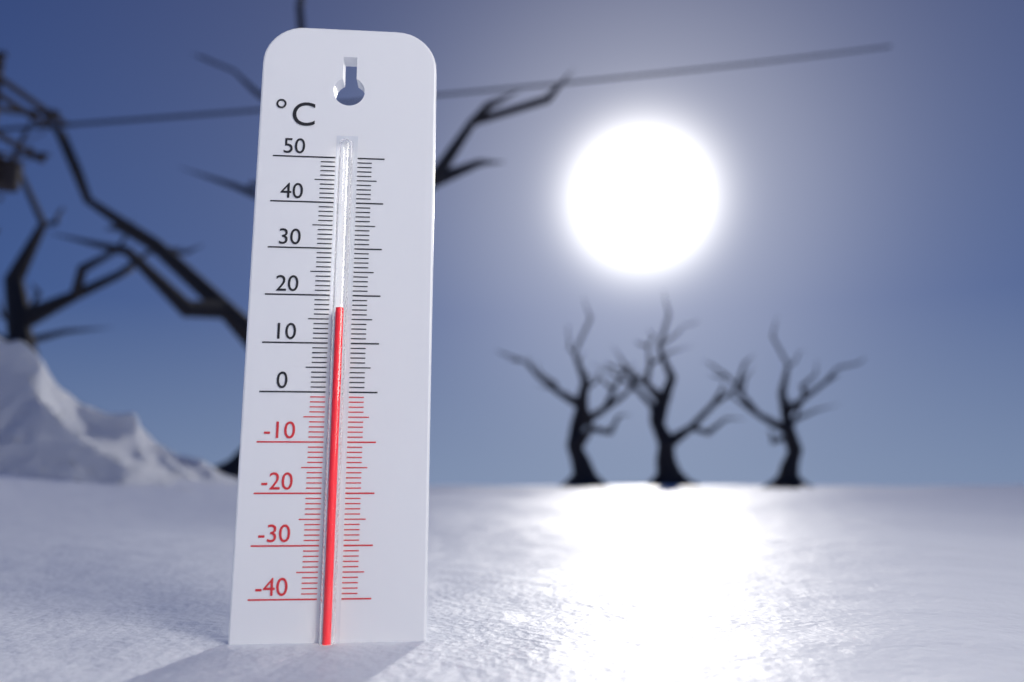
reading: 17 °C
